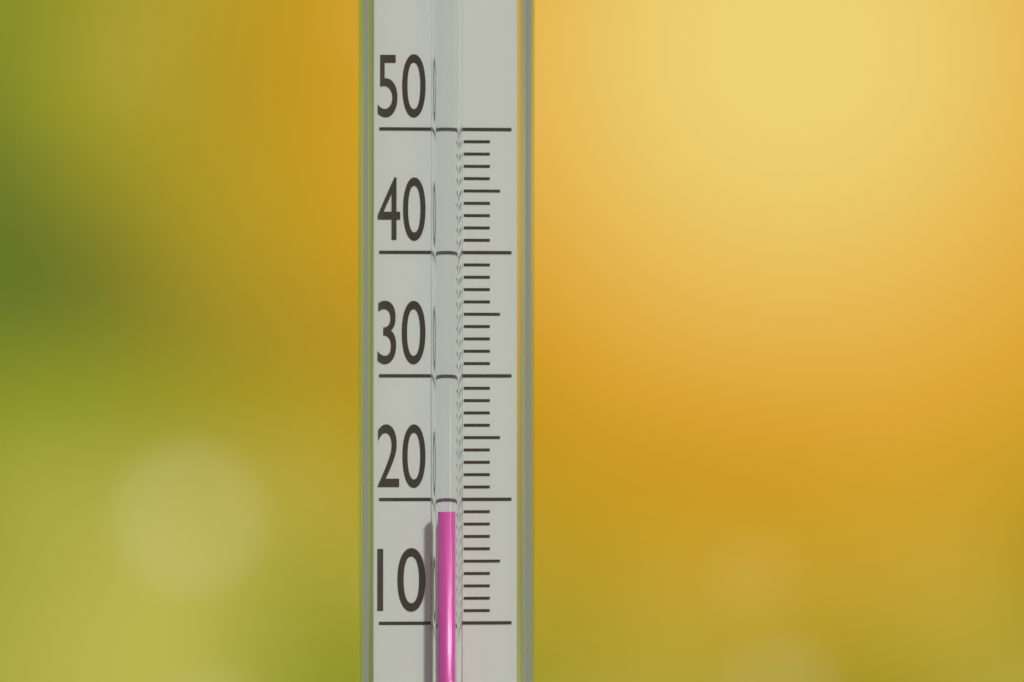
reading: 19 (no unit)
